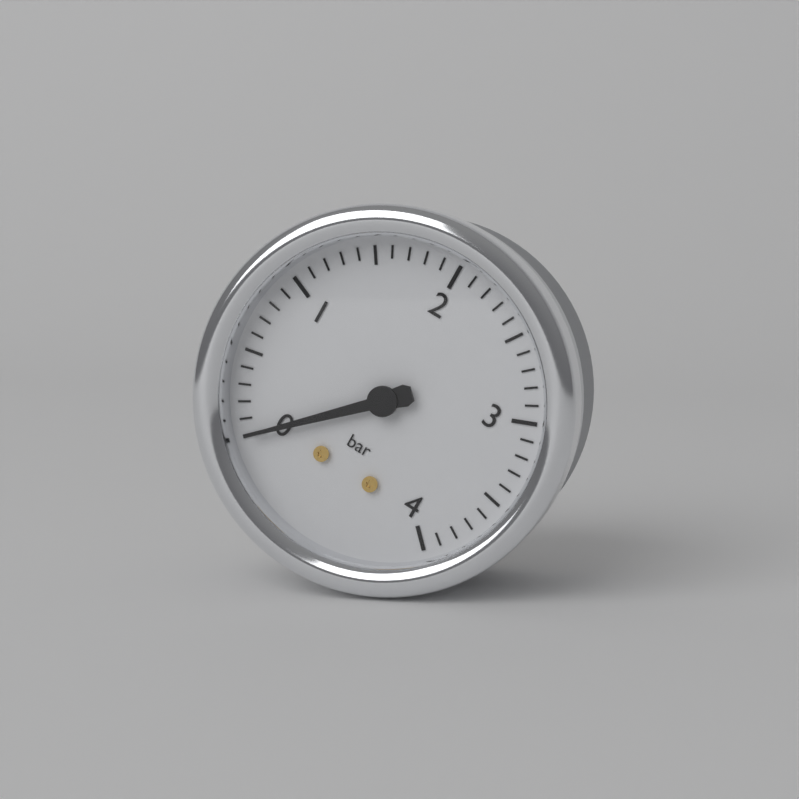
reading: 0.0 bar
